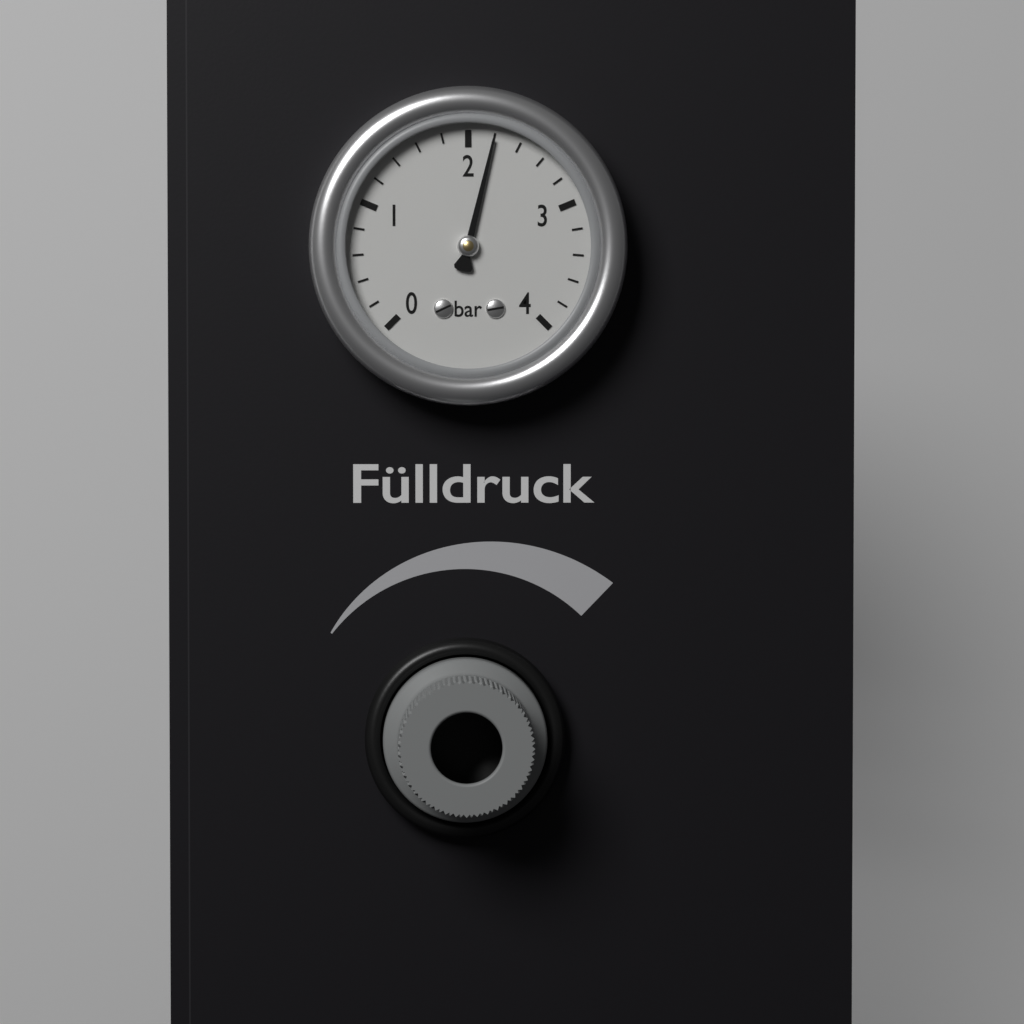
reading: 2.2 bar
